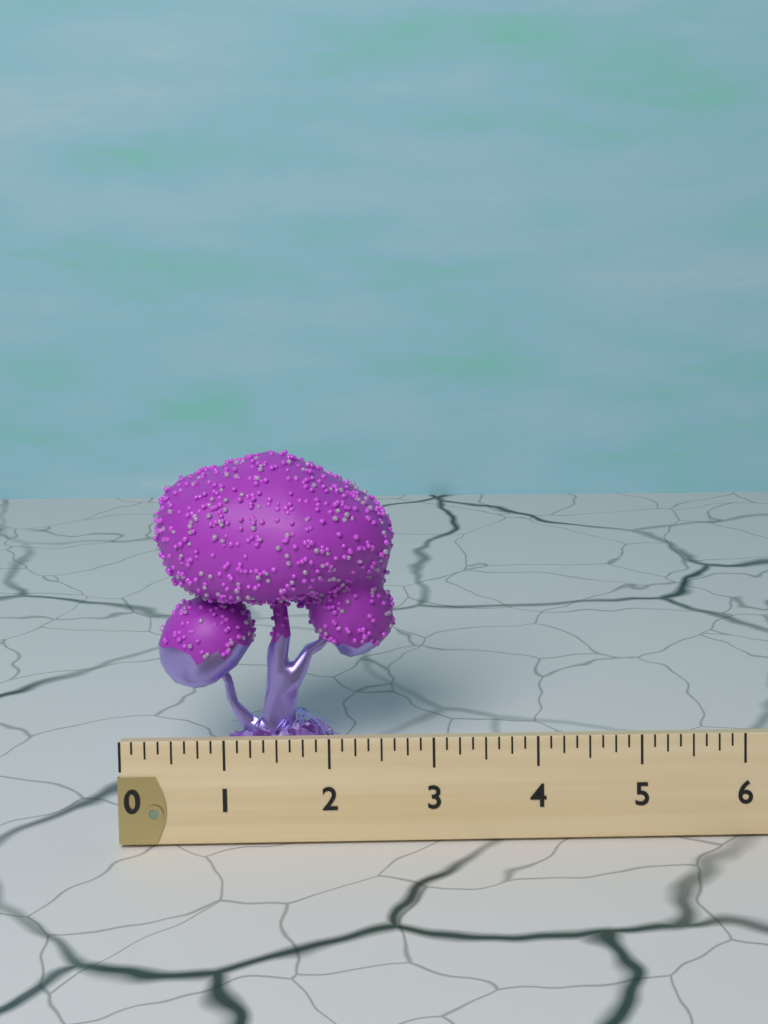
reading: 2.500 (no unit)
